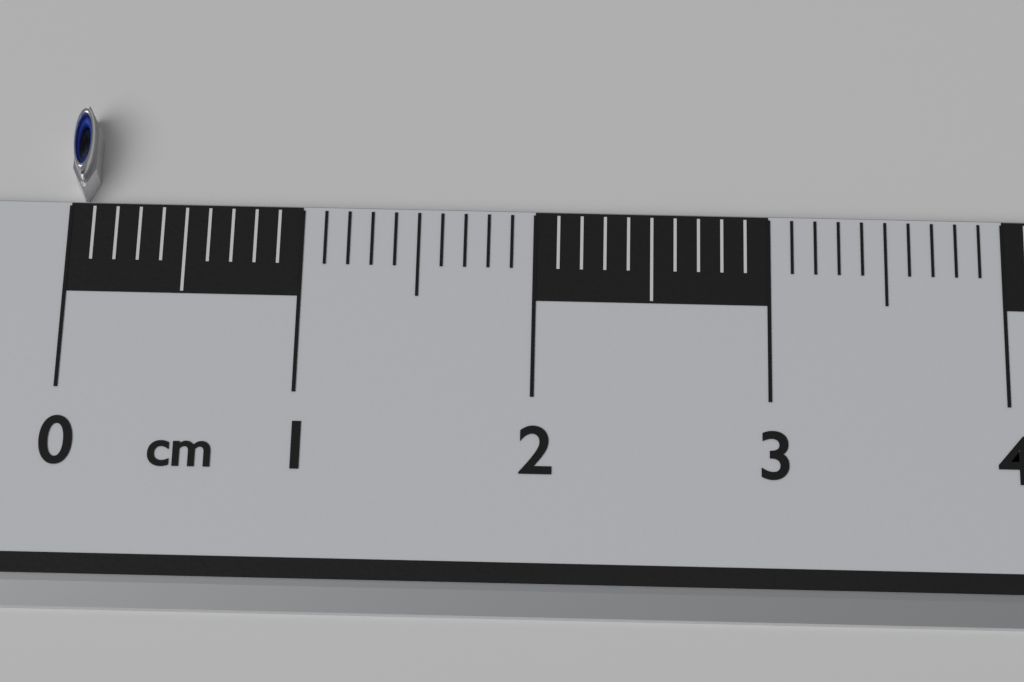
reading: 0.1 cm
